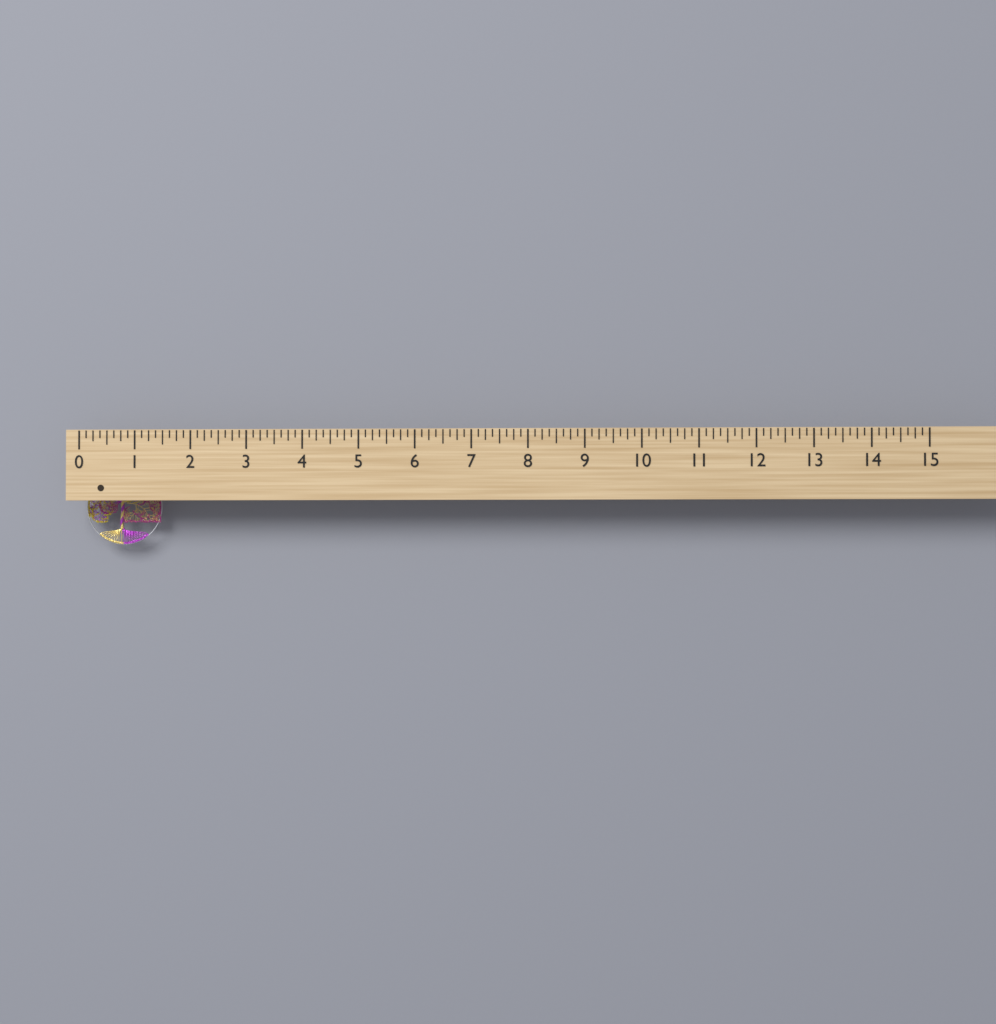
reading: 1.375 (no unit)
